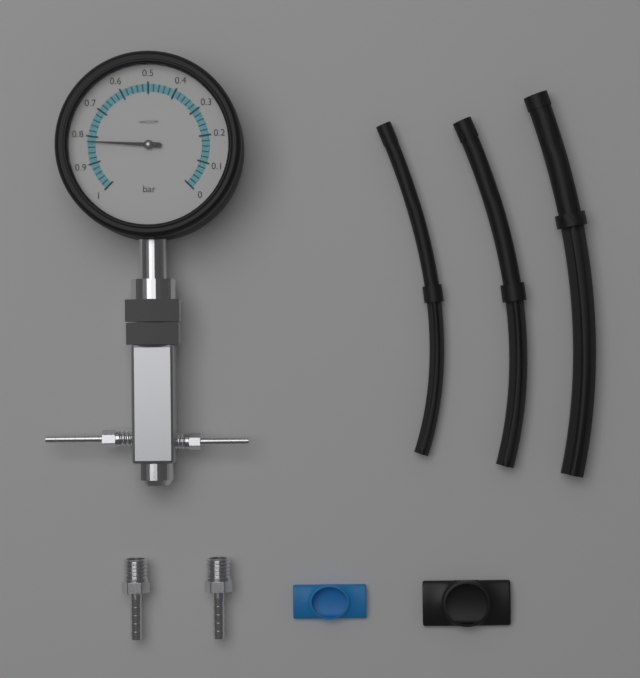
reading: 0.82 bar
